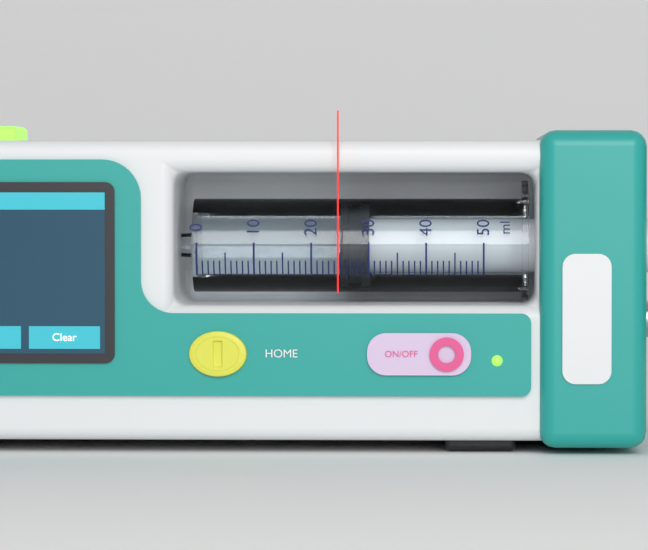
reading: 25 ml
